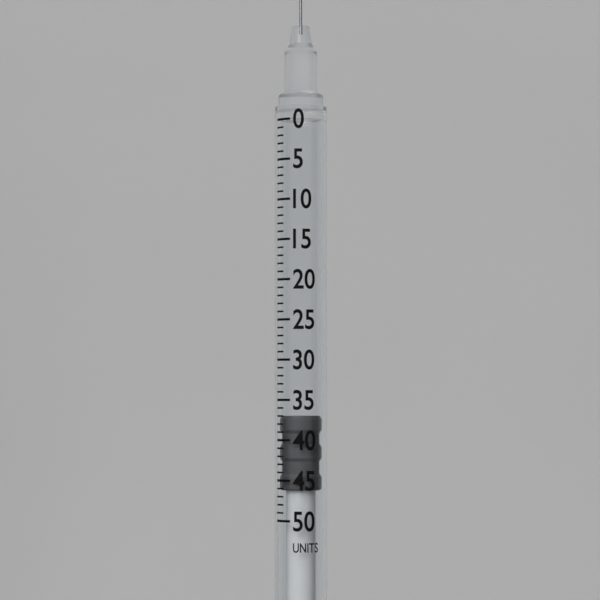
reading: 37 units
